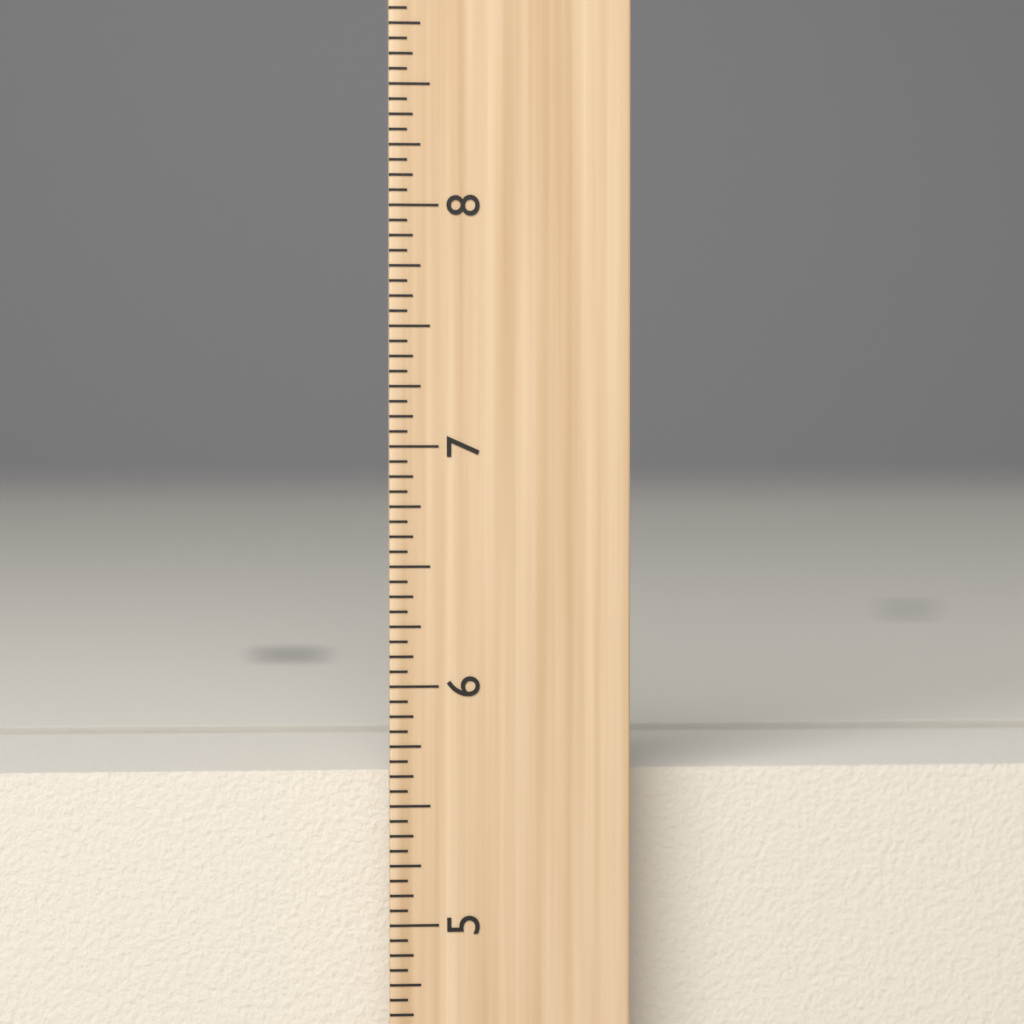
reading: 5.6250 inch
